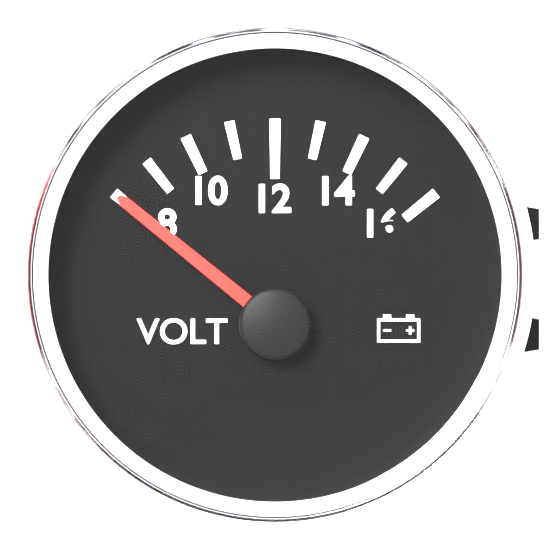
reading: 8 V
